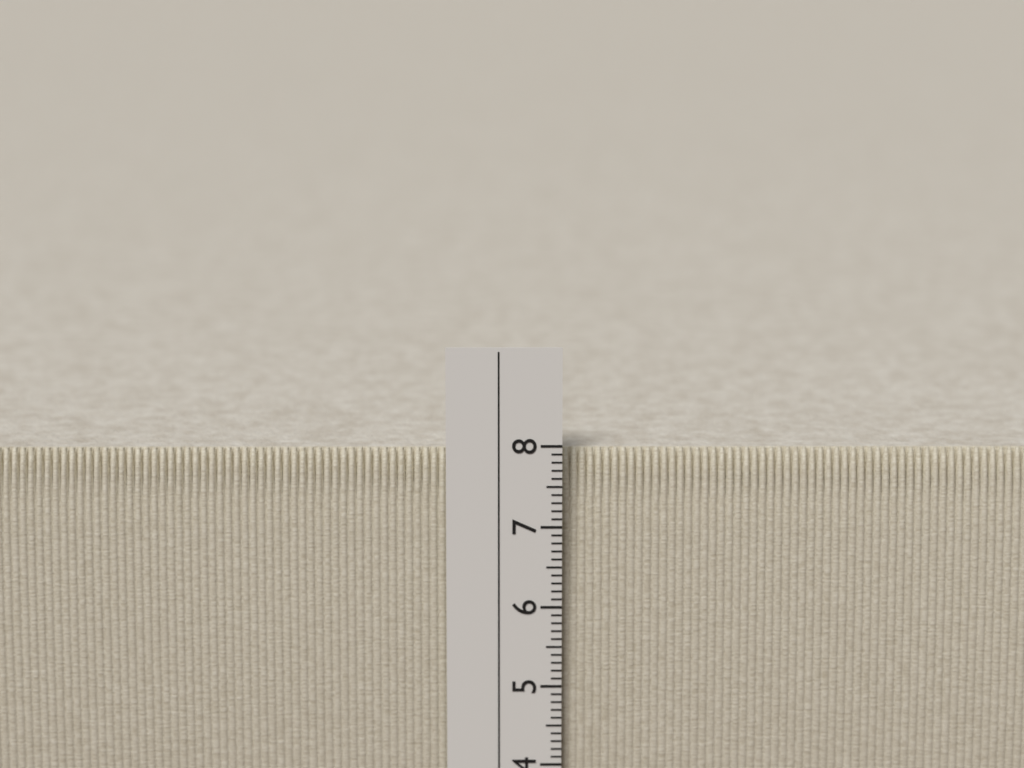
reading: 7.9 cm
